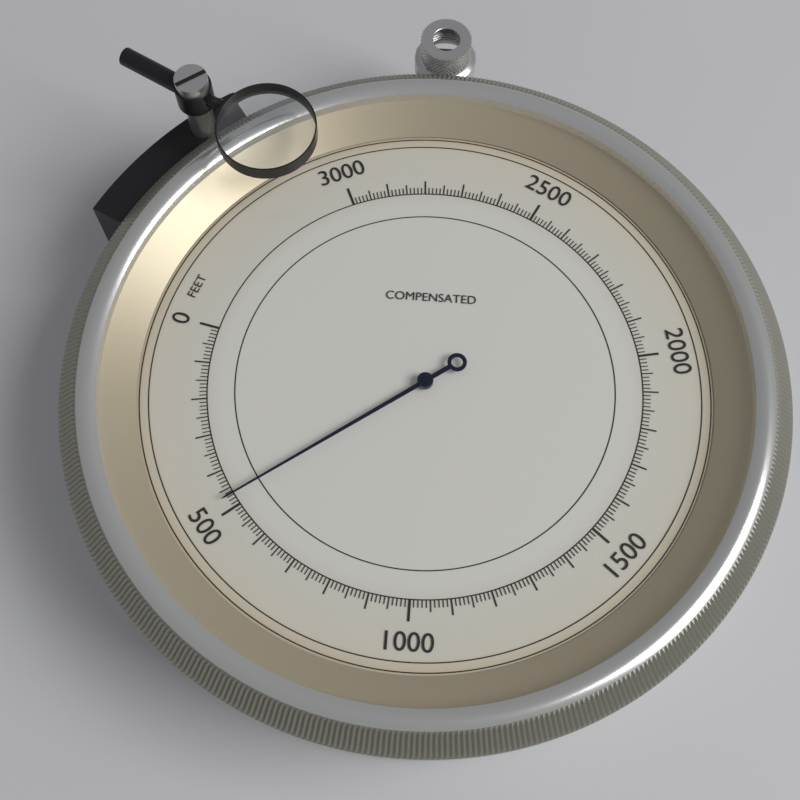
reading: 470 feet
